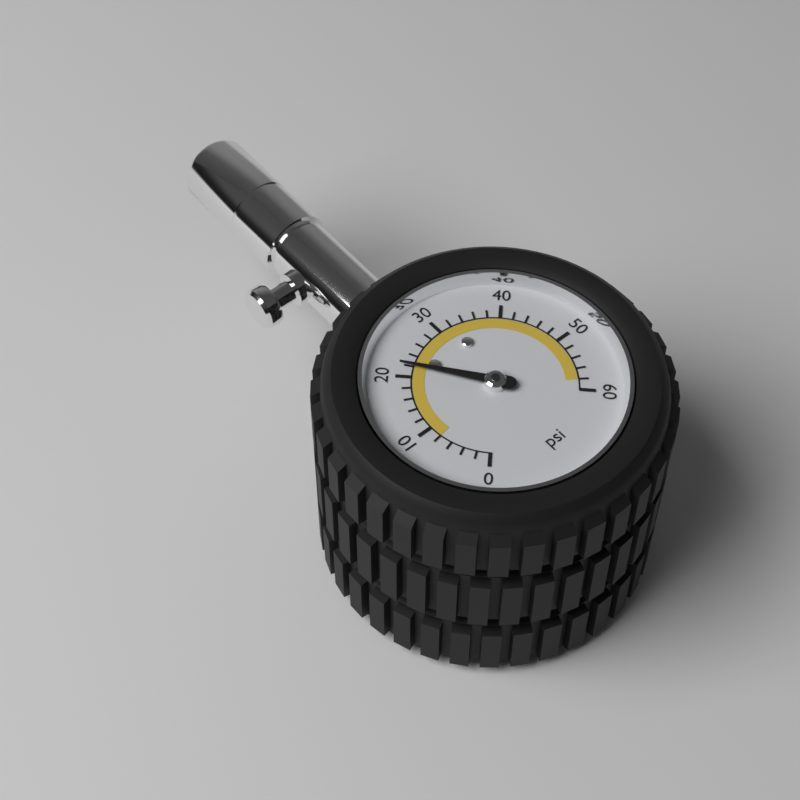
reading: 22 psi
